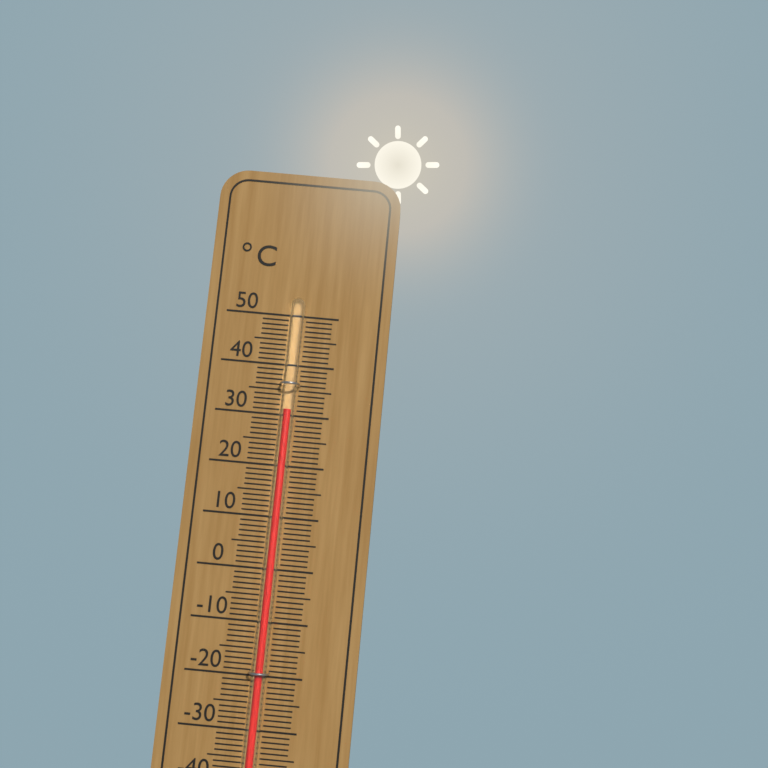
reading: 31 °C
